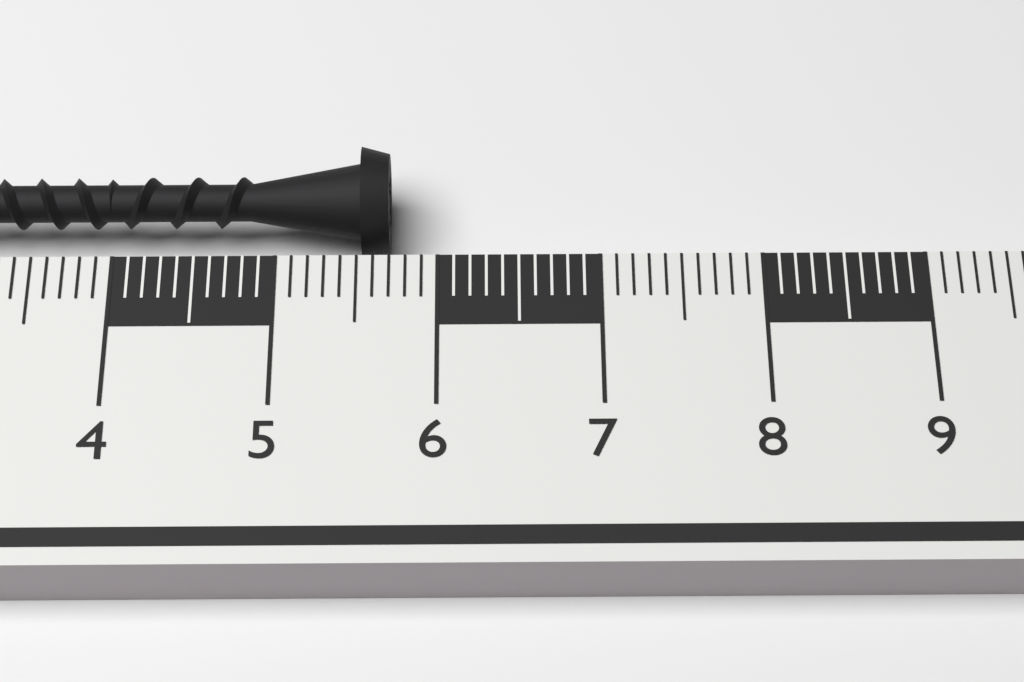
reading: 5.7 cm
